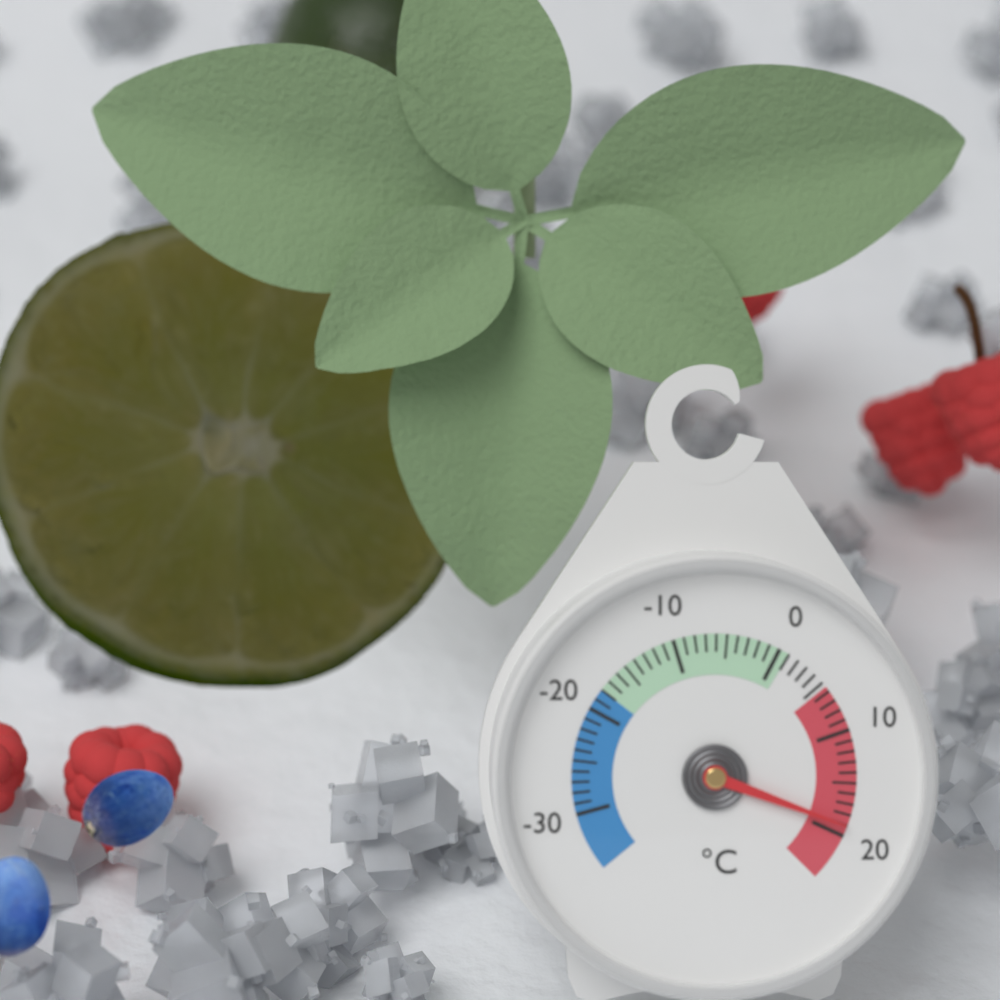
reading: 19 °C
